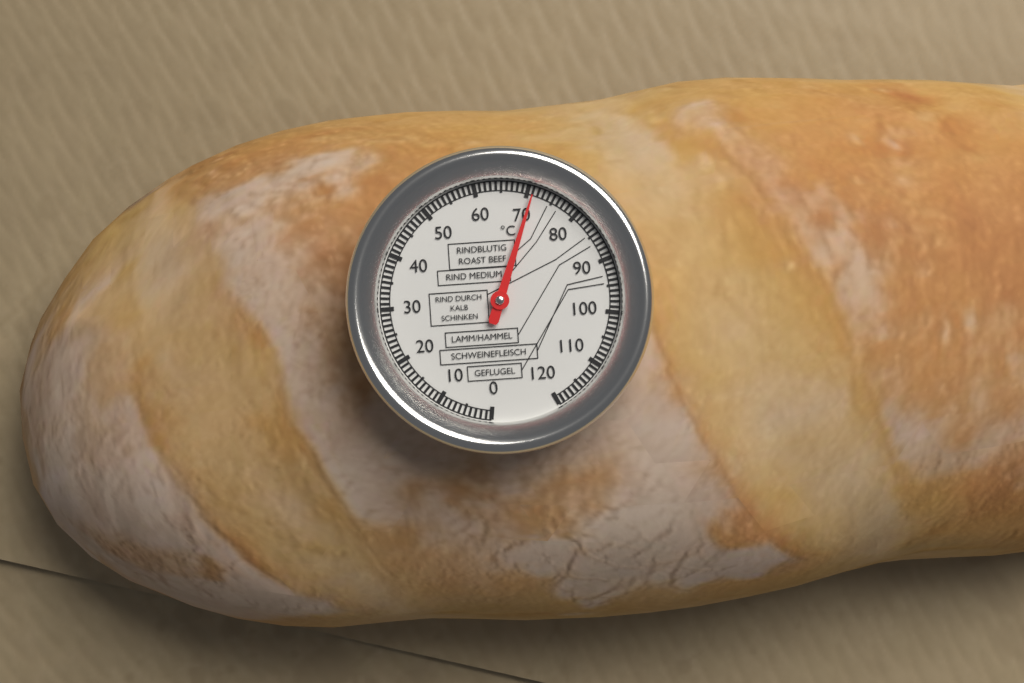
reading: 71 °C
